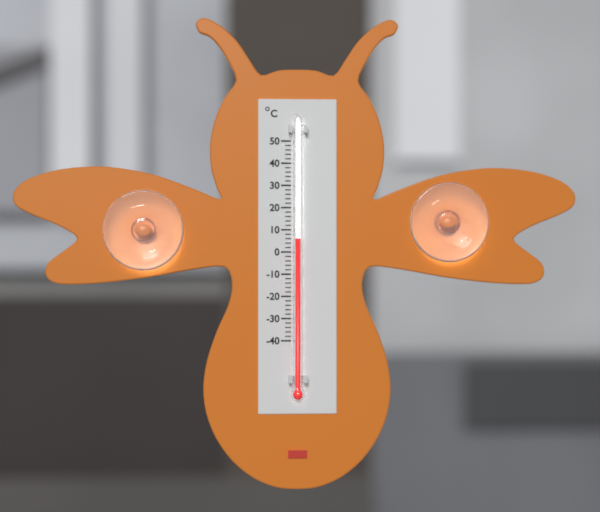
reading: 6 °C
